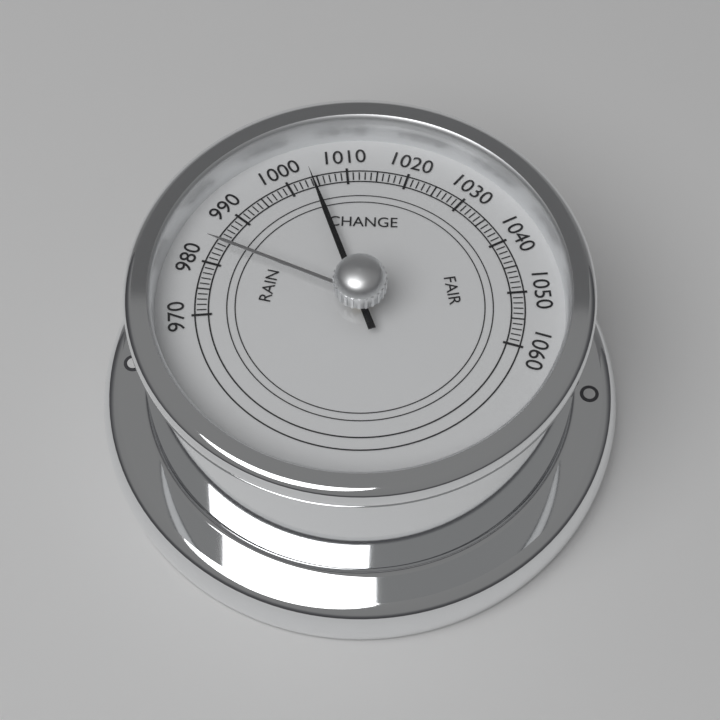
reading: 1004 (no unit)
